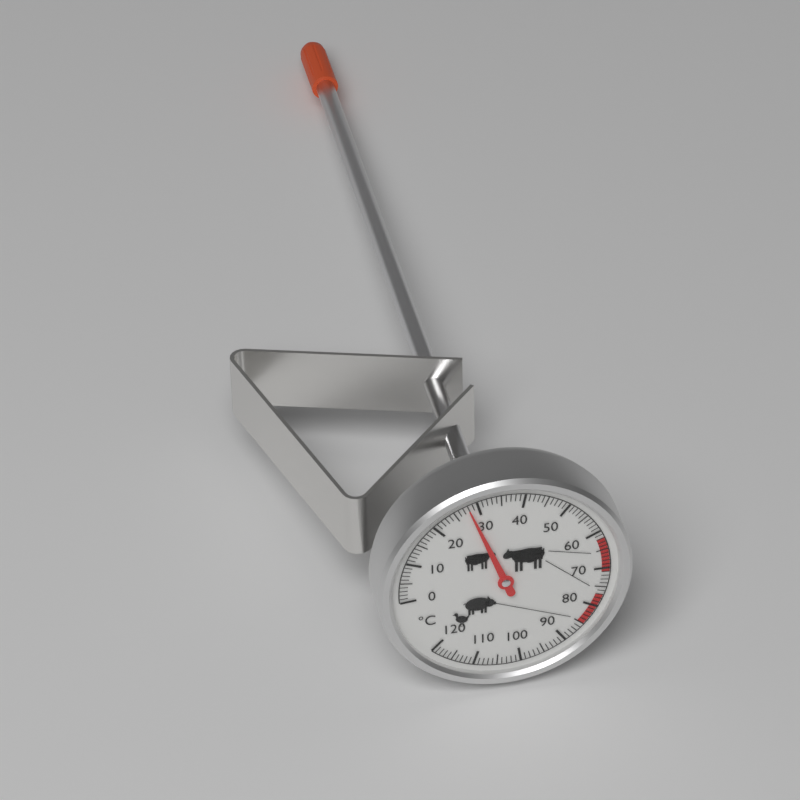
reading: 28 °C
